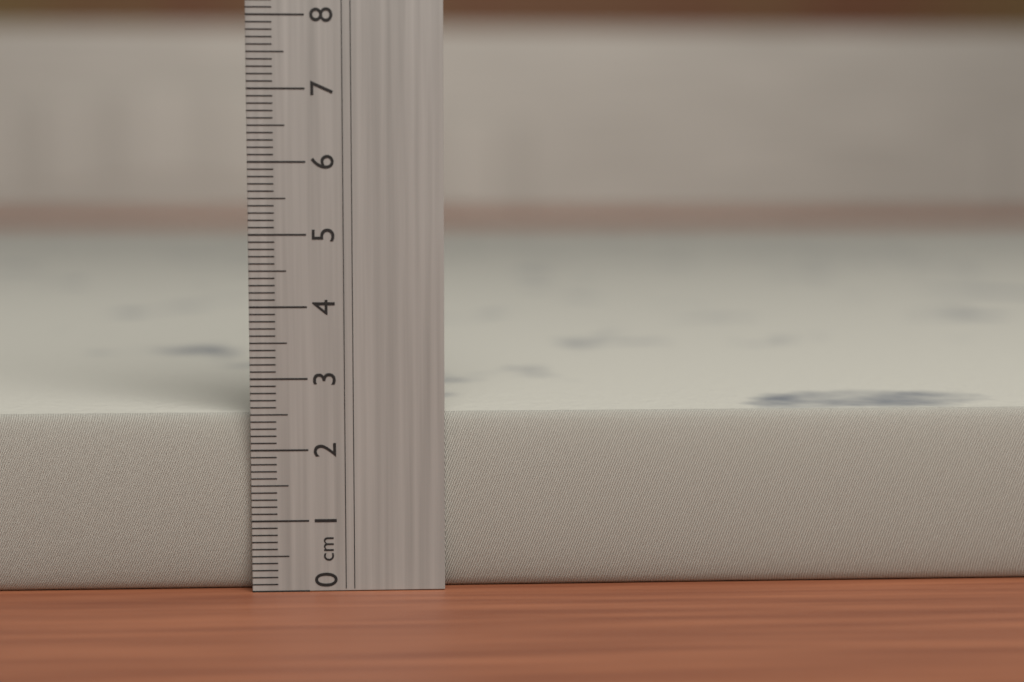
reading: 2.5 cm
